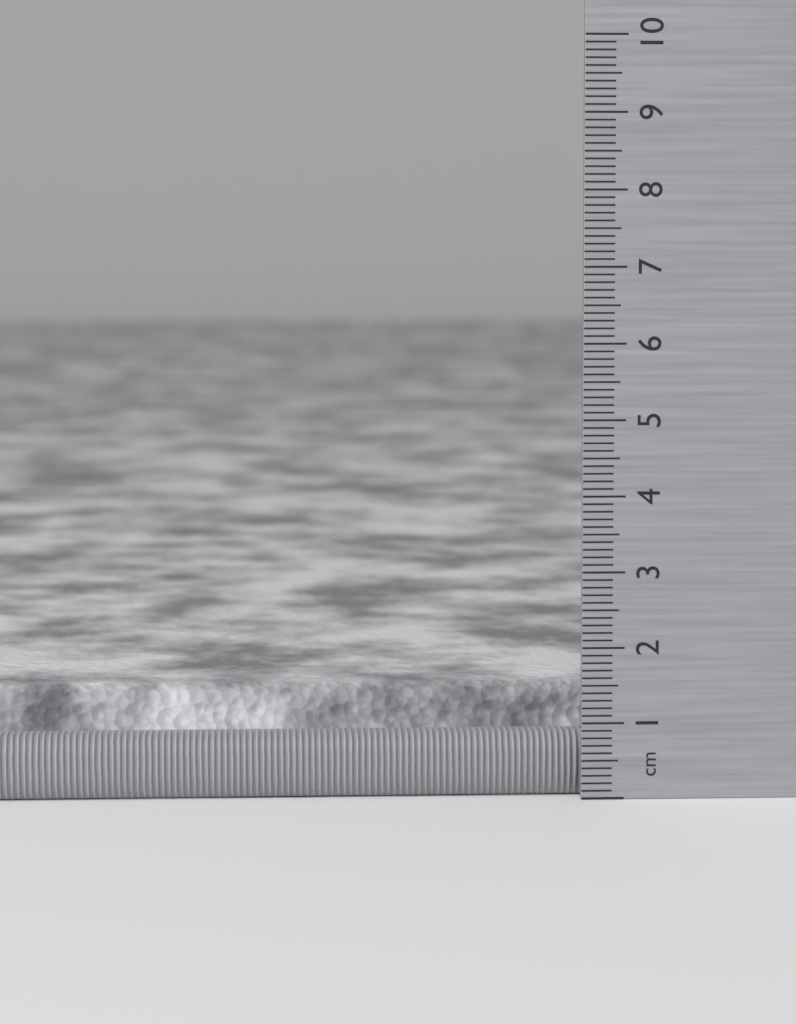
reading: 1.4 cm
